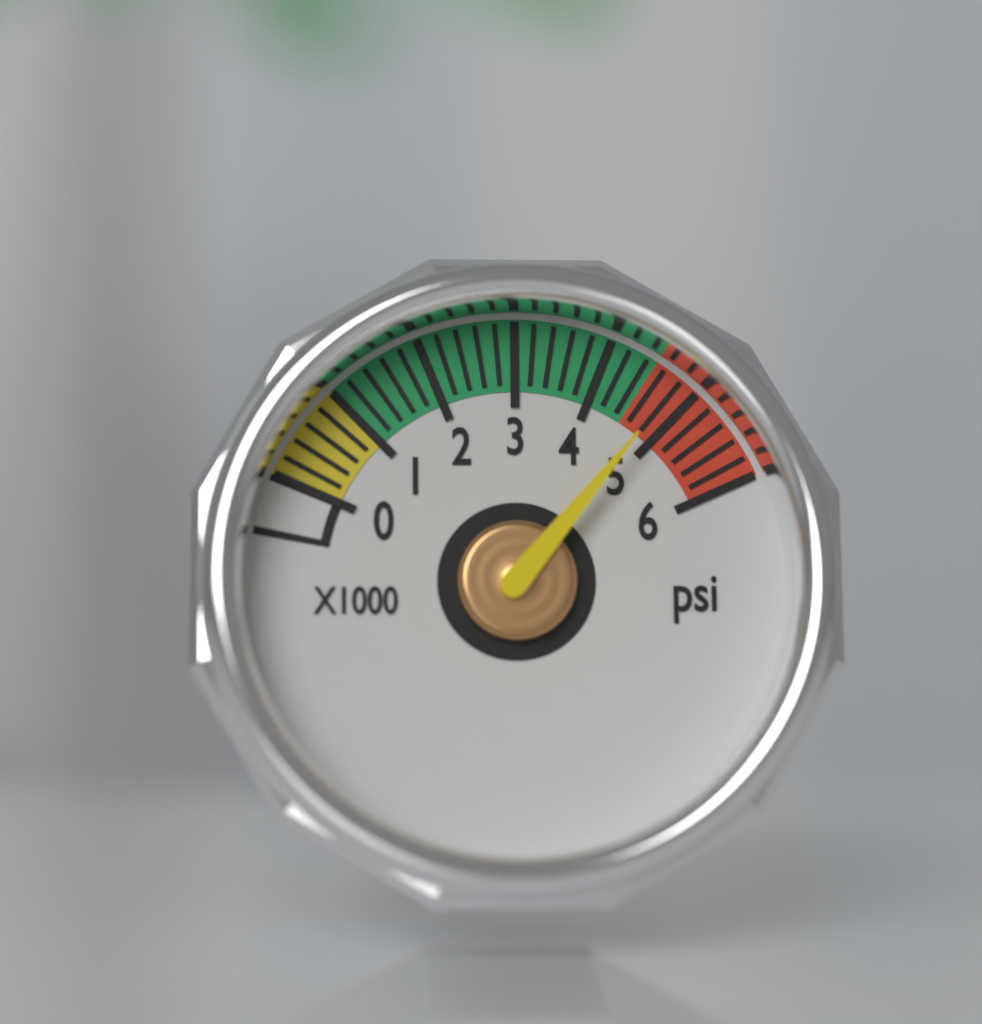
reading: 4800 psi
